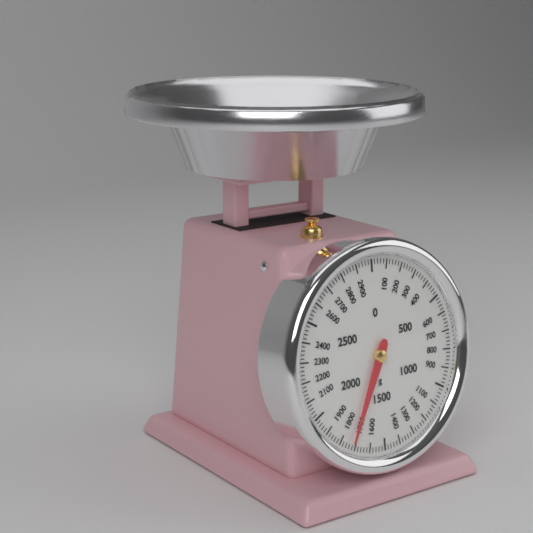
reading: 1720 g
